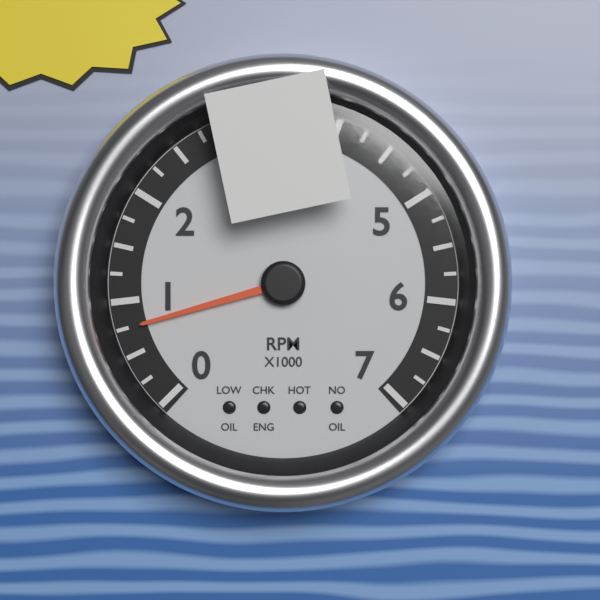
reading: 750 RPM
